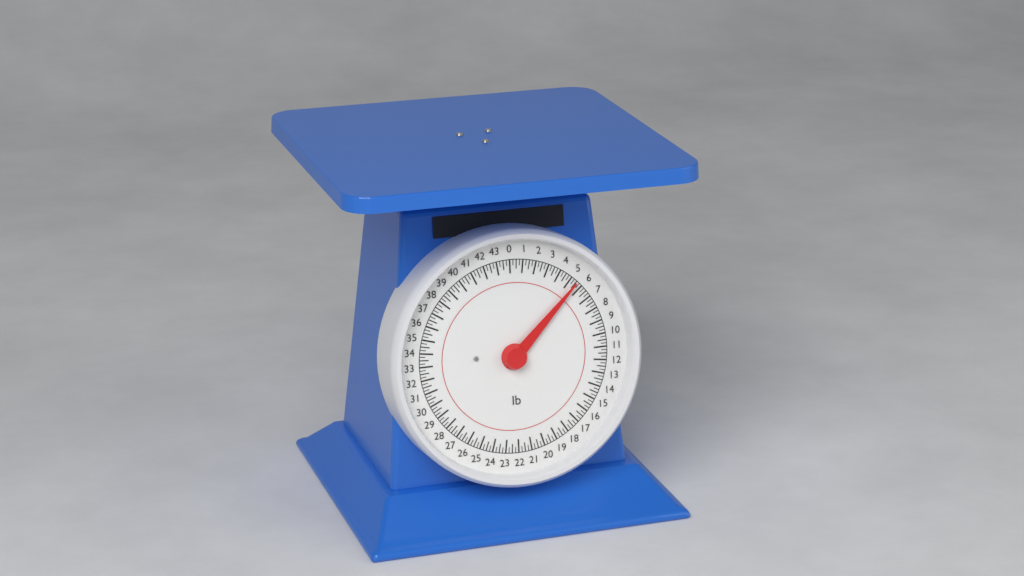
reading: 5.50 lb
